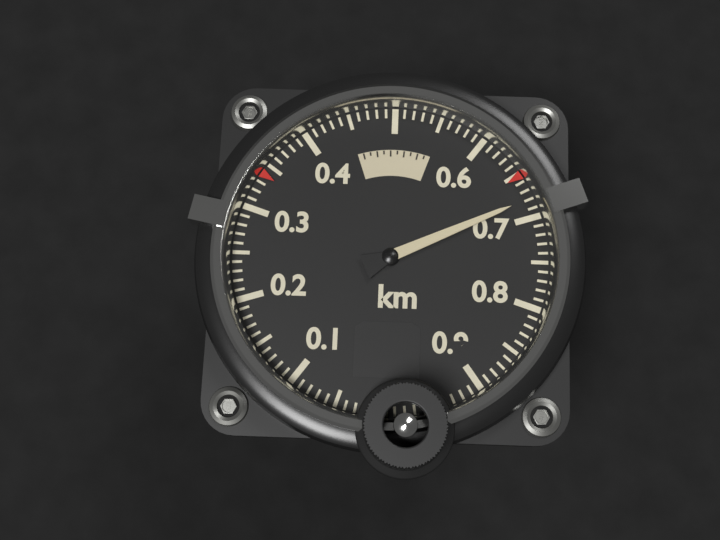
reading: 0.68 km
